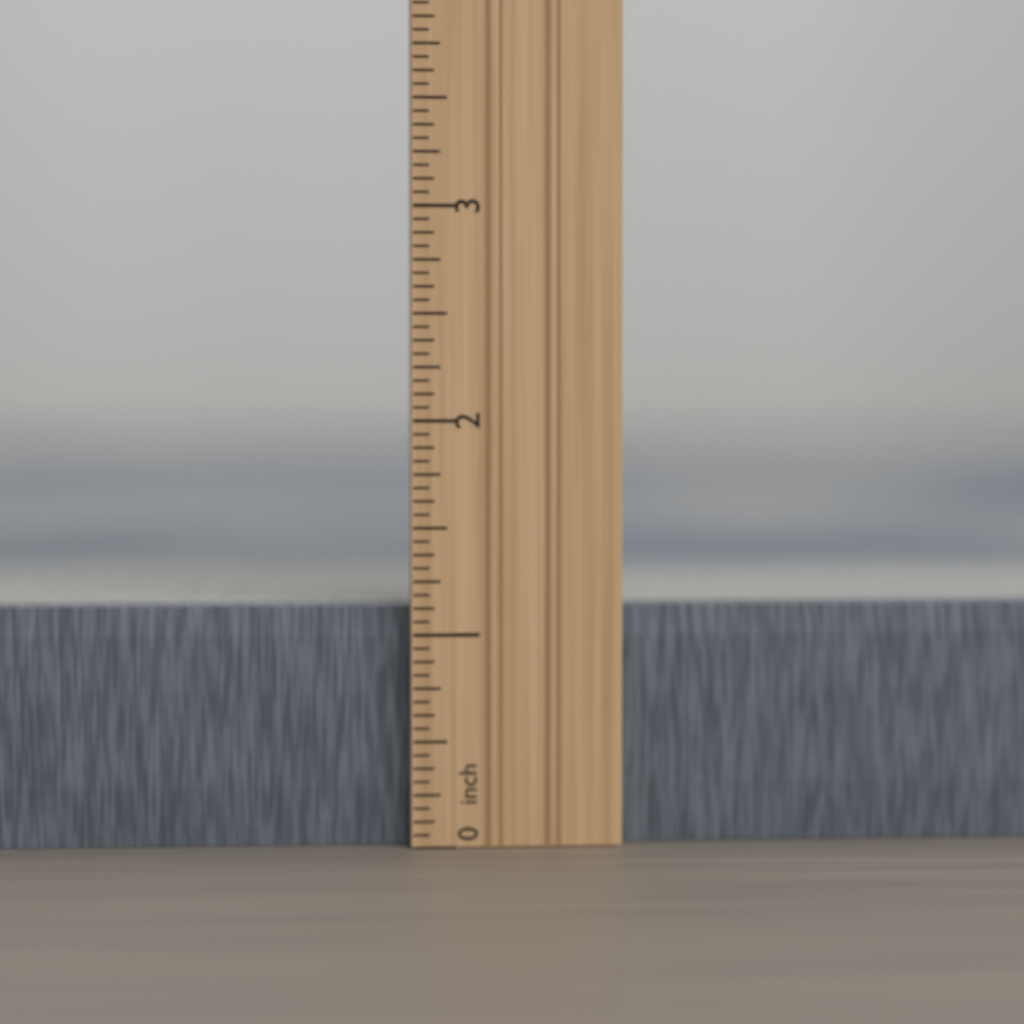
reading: 1.1250 in
